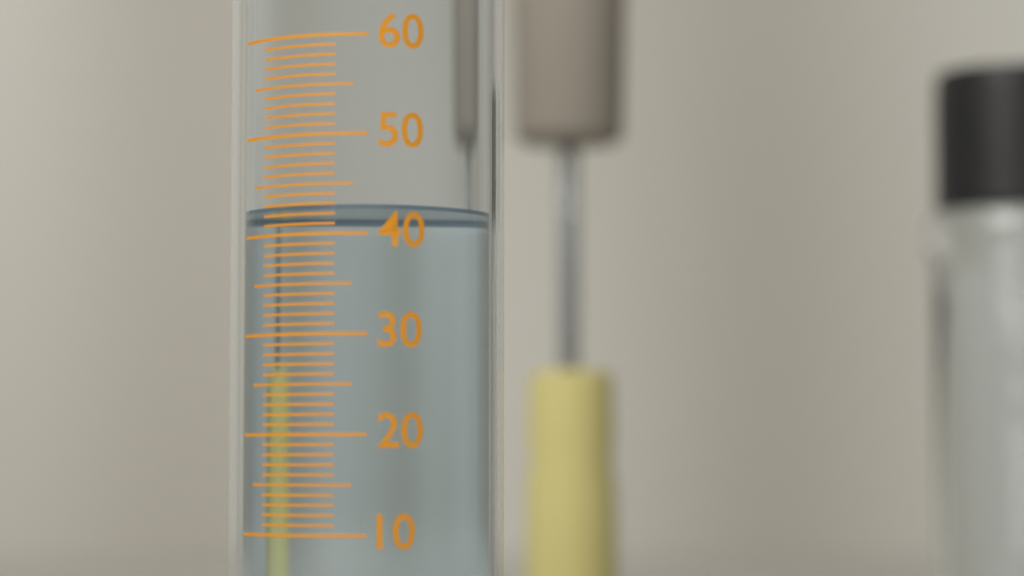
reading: 43 (no unit)
